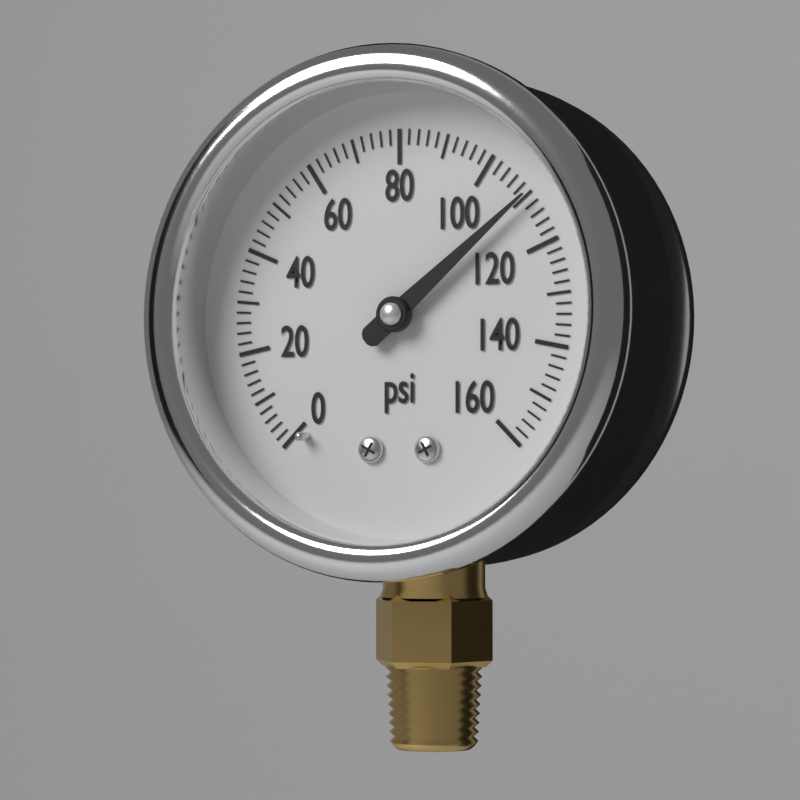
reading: 110 psi
